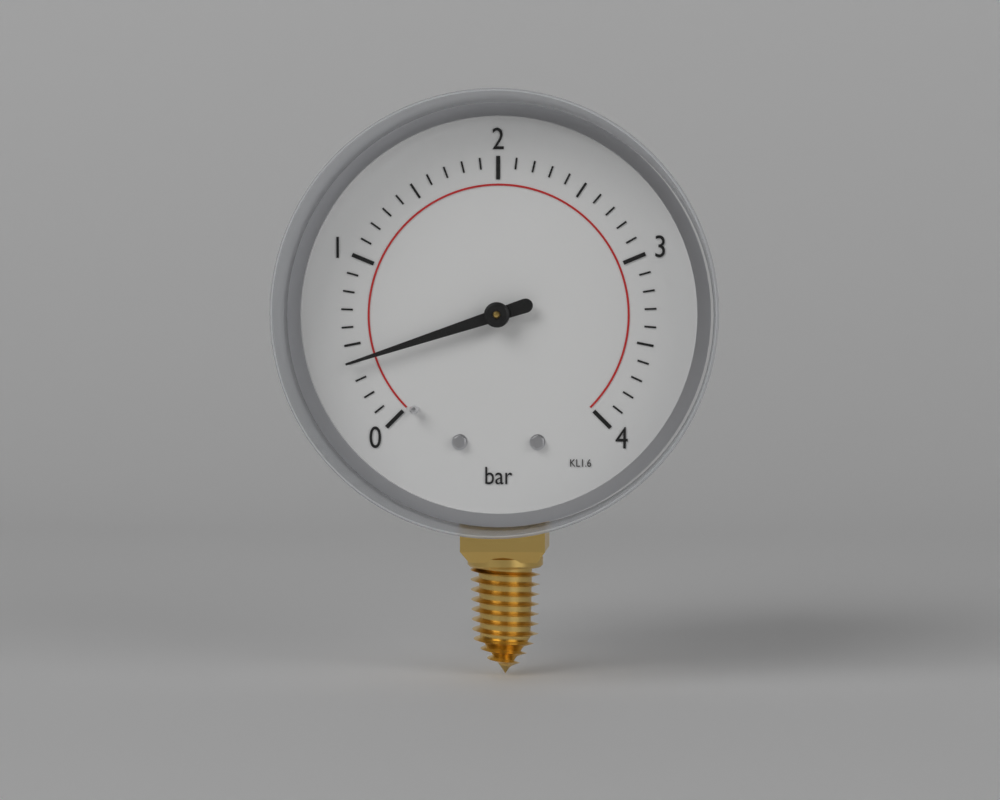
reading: 0.4 bar
